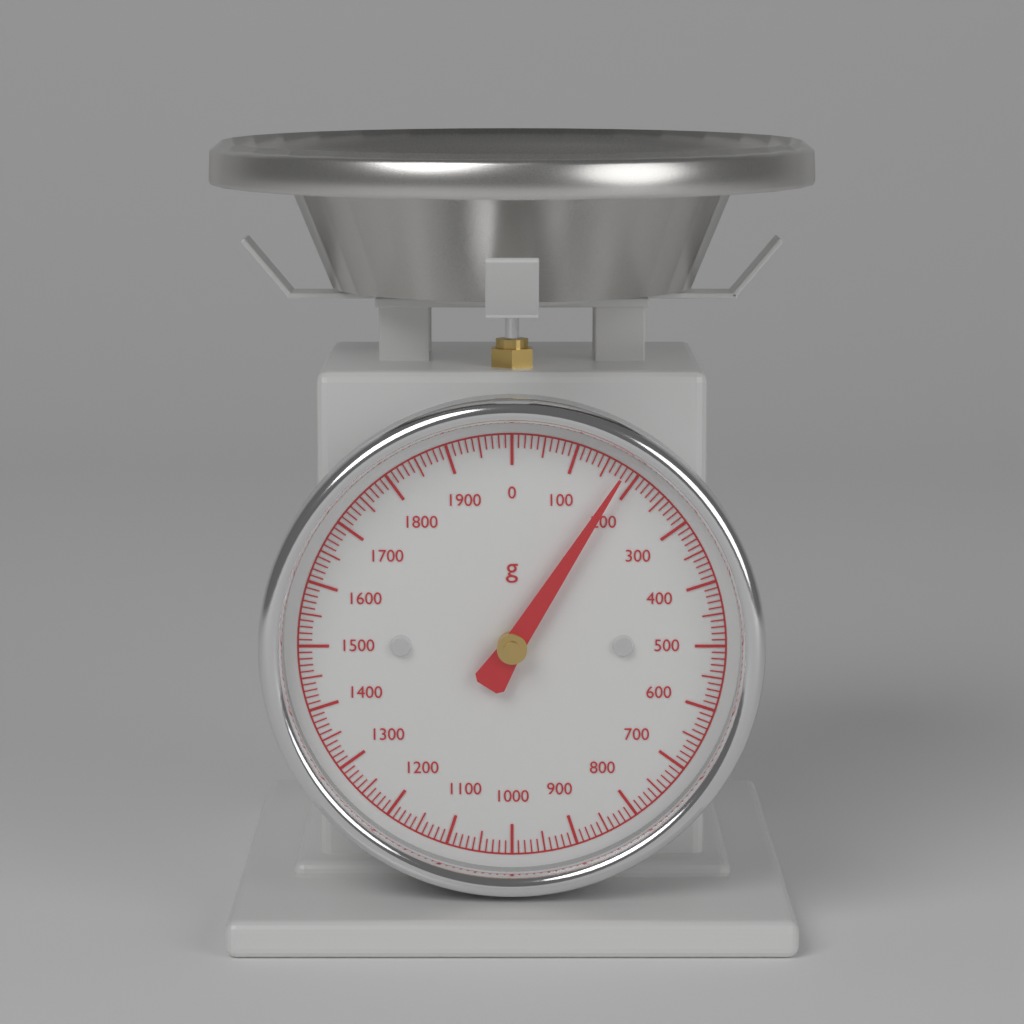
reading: 180 g
